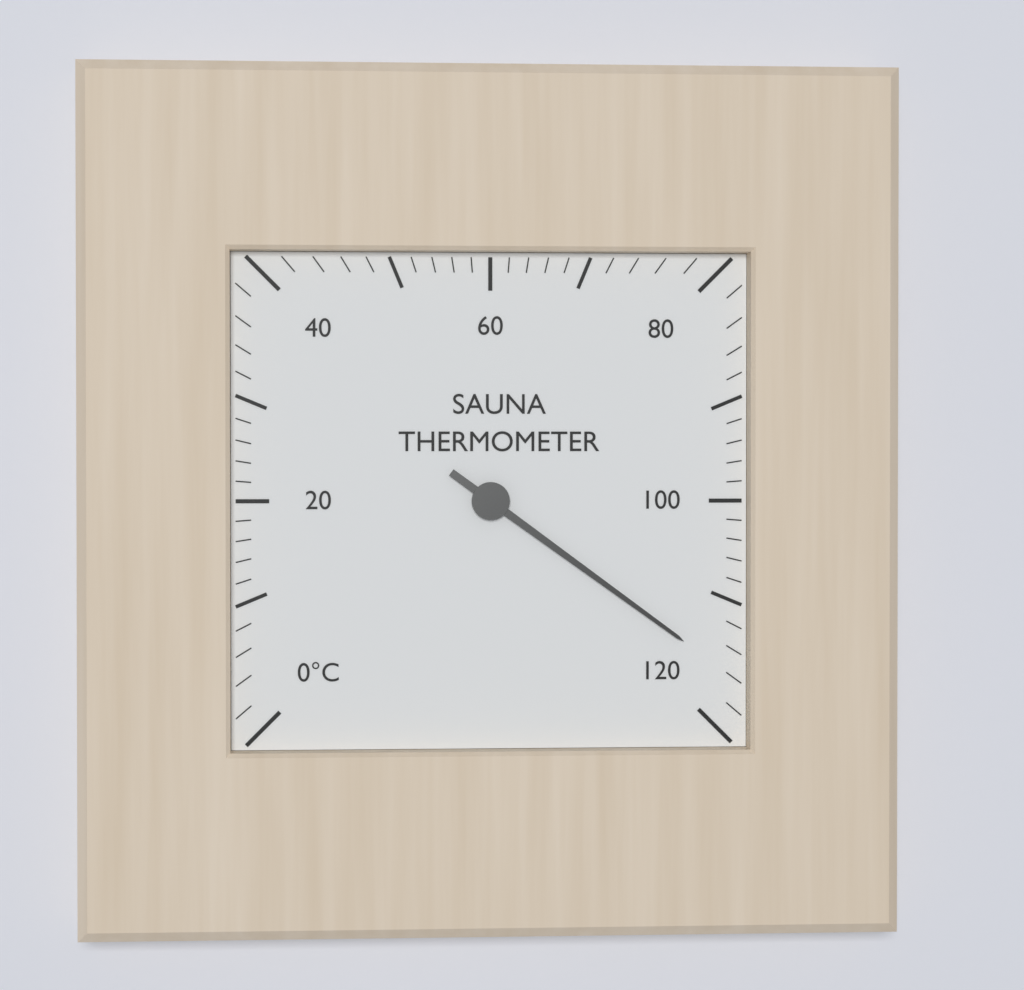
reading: 116 °C
